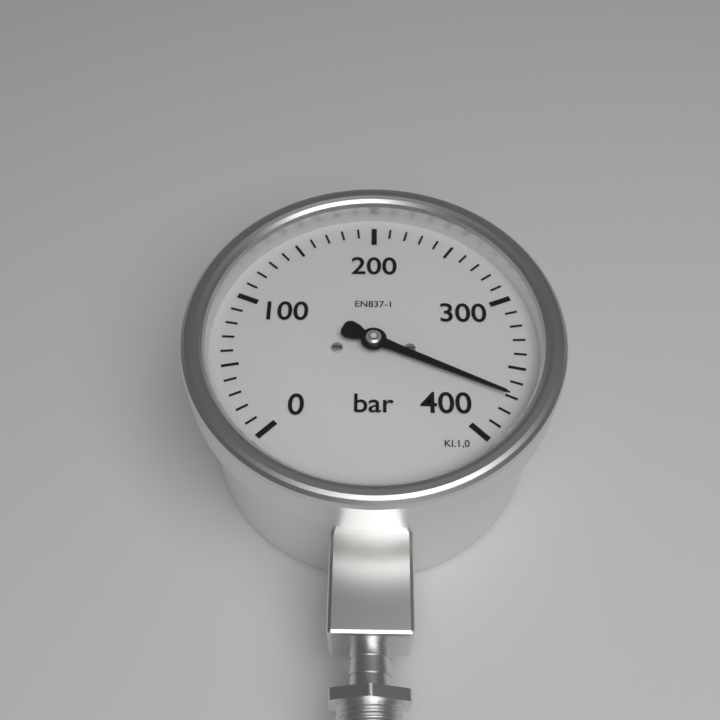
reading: 370 bar
